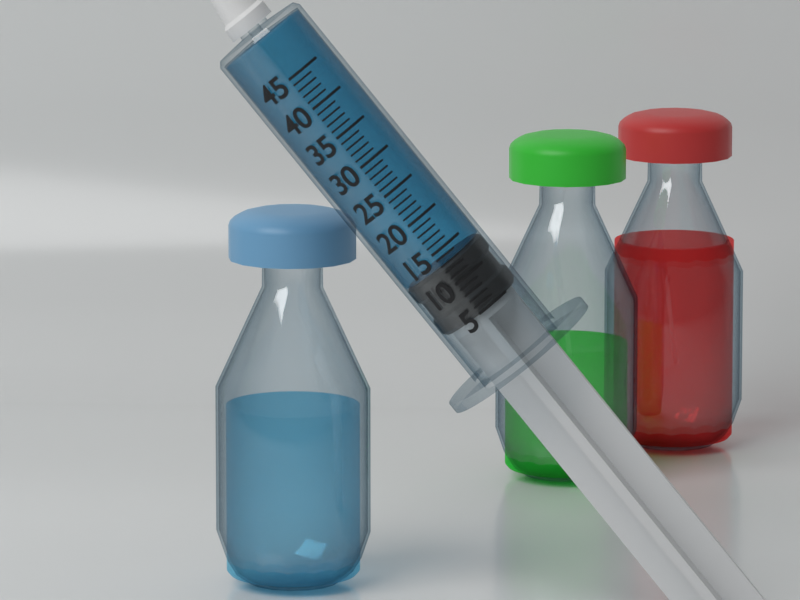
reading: 13 (no unit)
